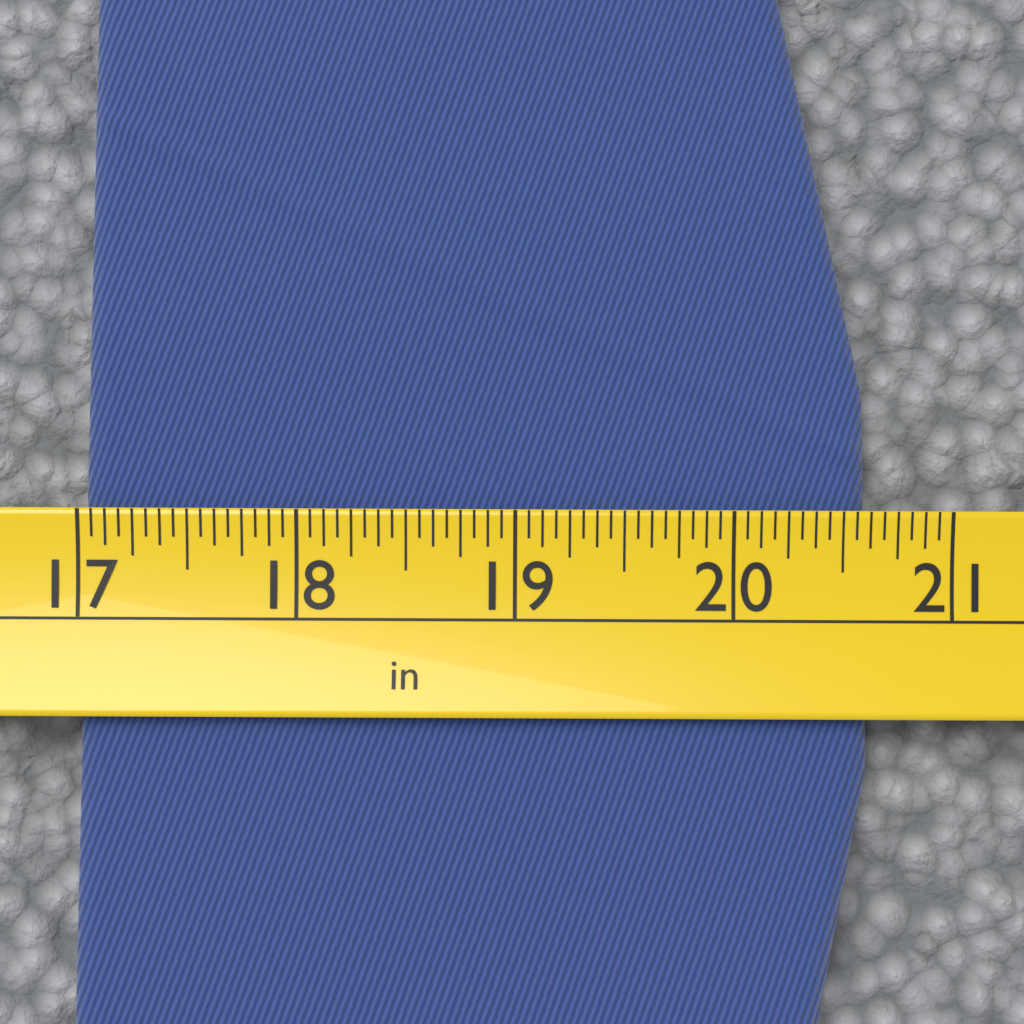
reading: 20.6250 in
